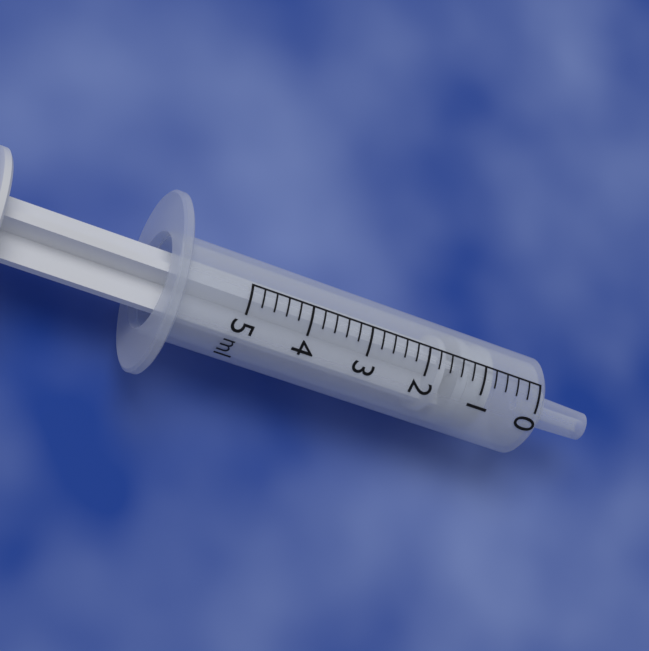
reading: 0.8 ml
